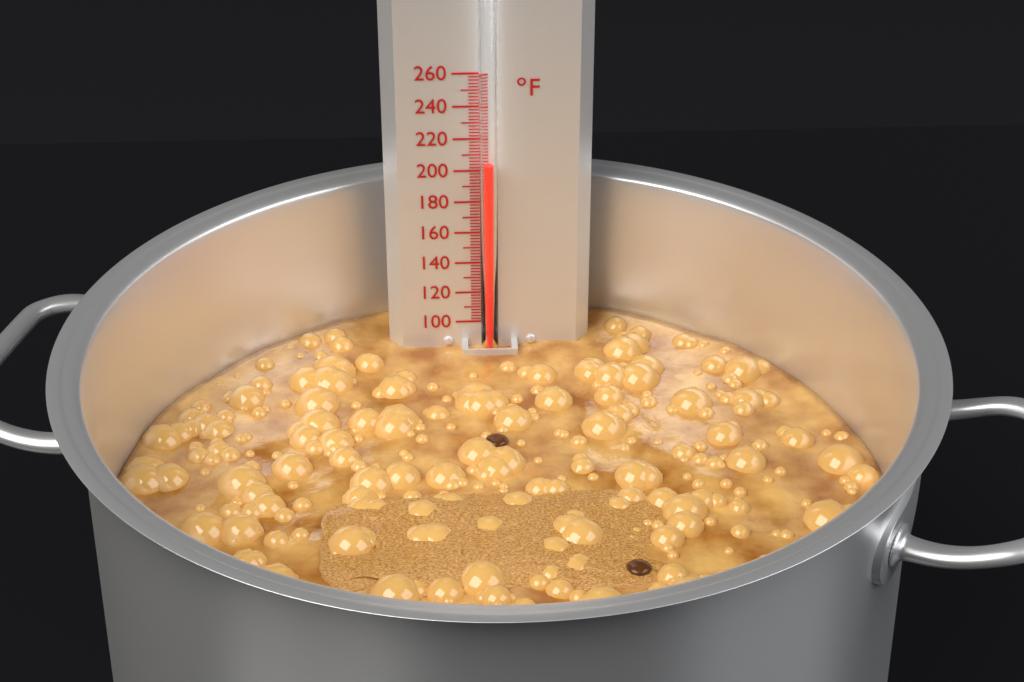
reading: 206 °F
